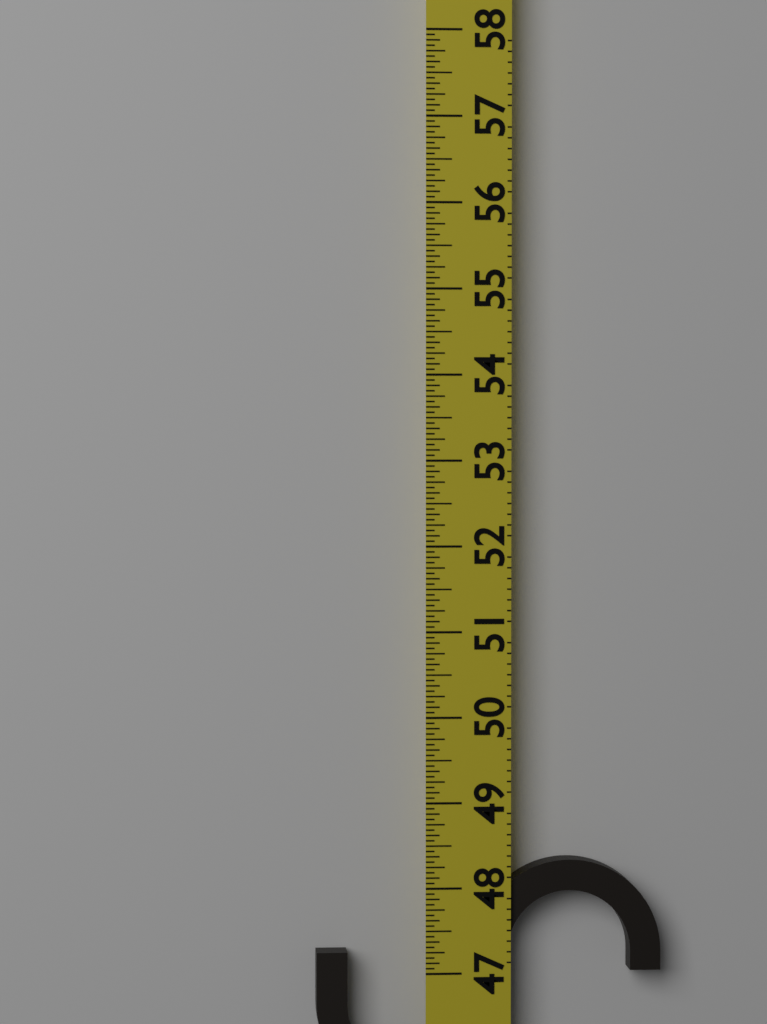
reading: 48.3125 (no unit)
